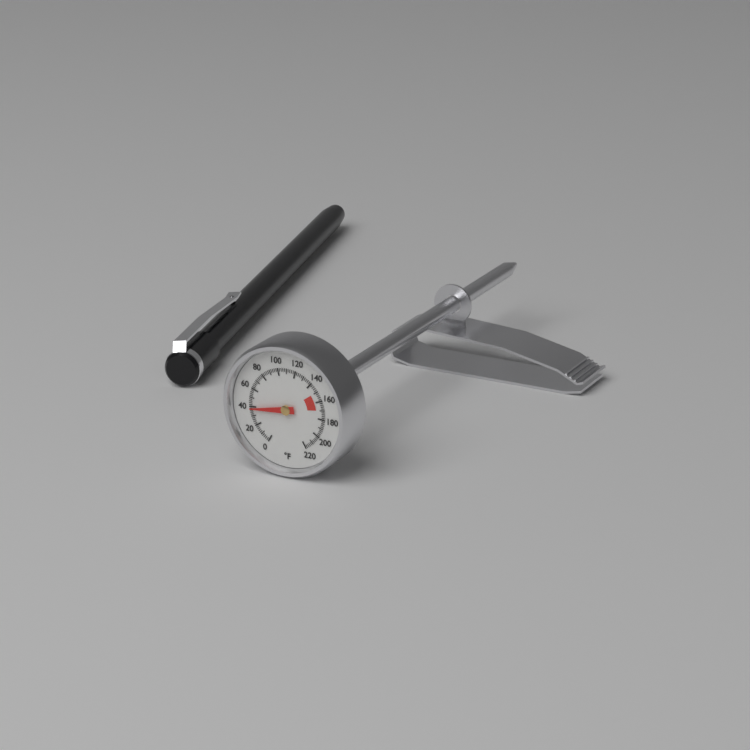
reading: 38 °F
